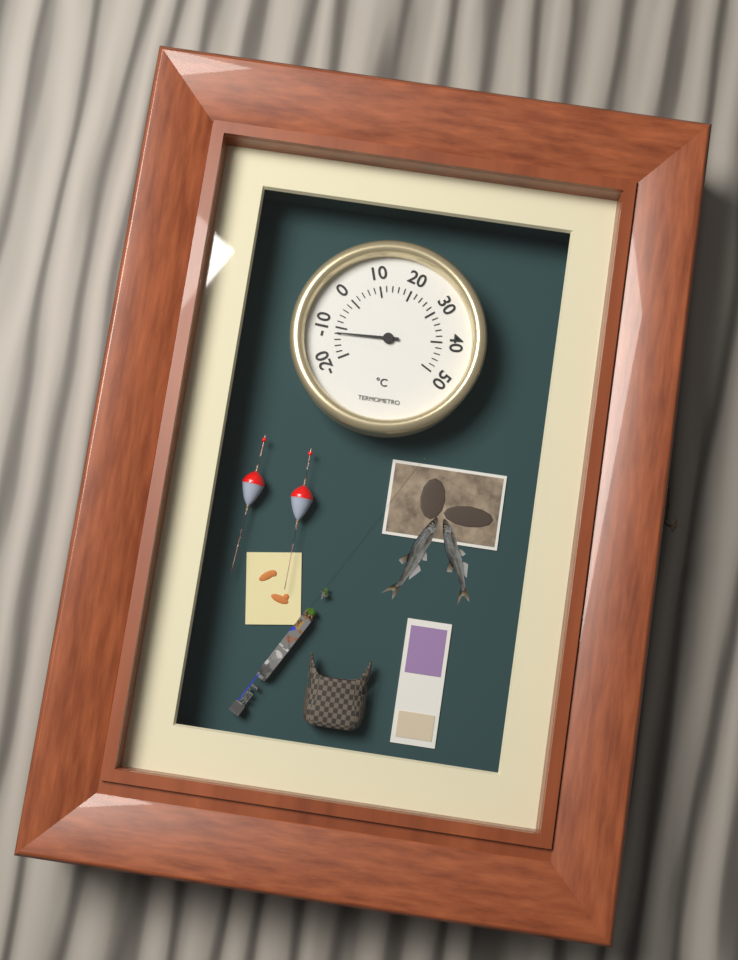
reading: -12 °C
